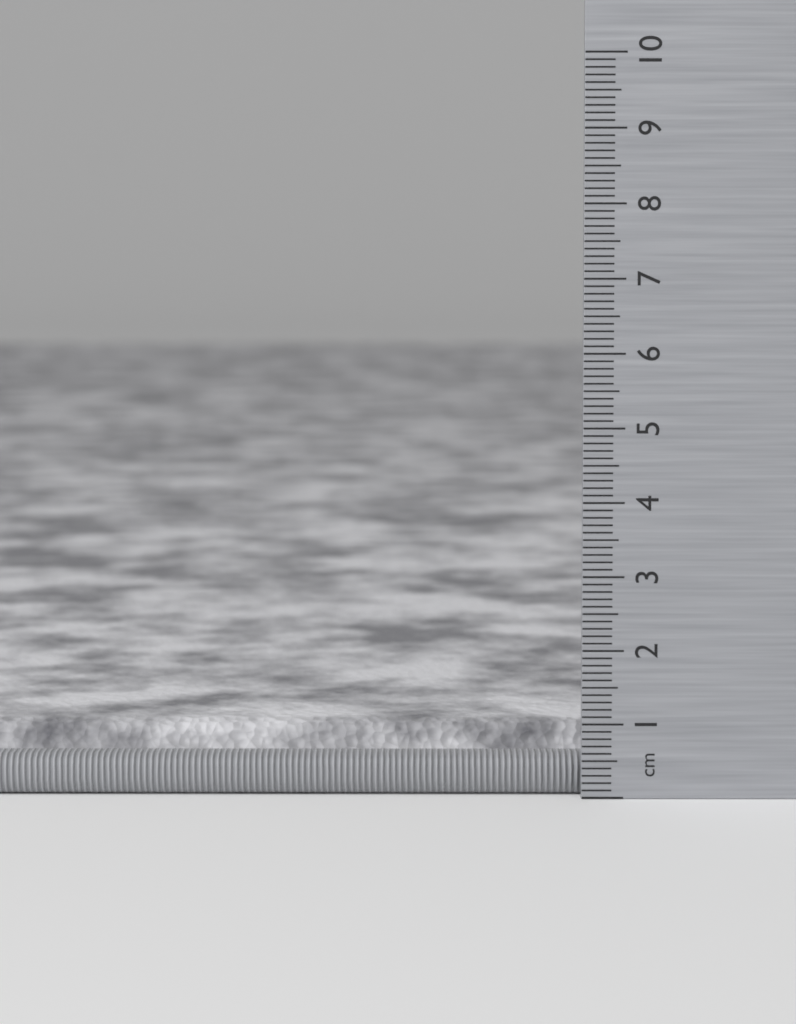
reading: 0.9 cm
